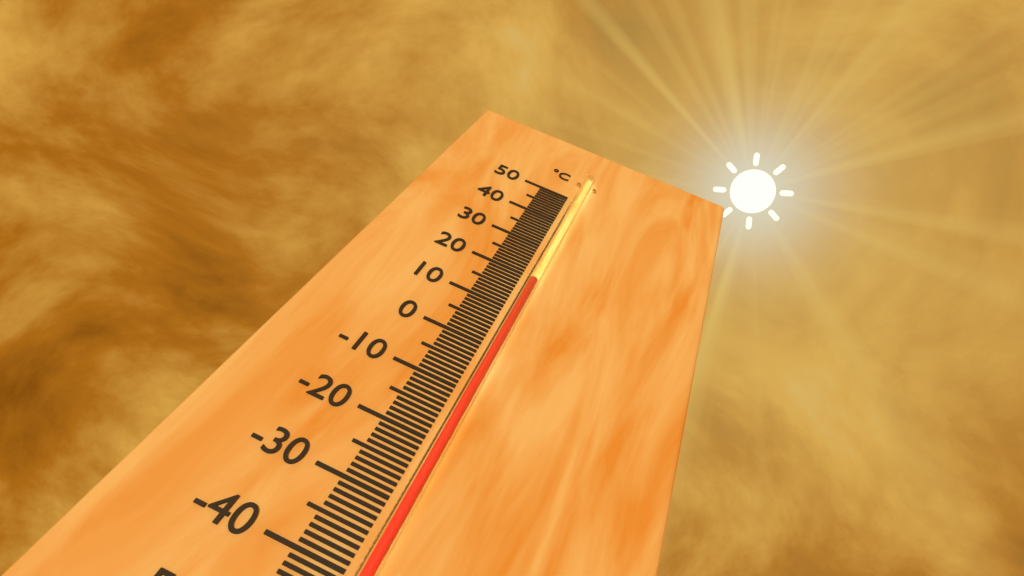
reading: 18 °C
